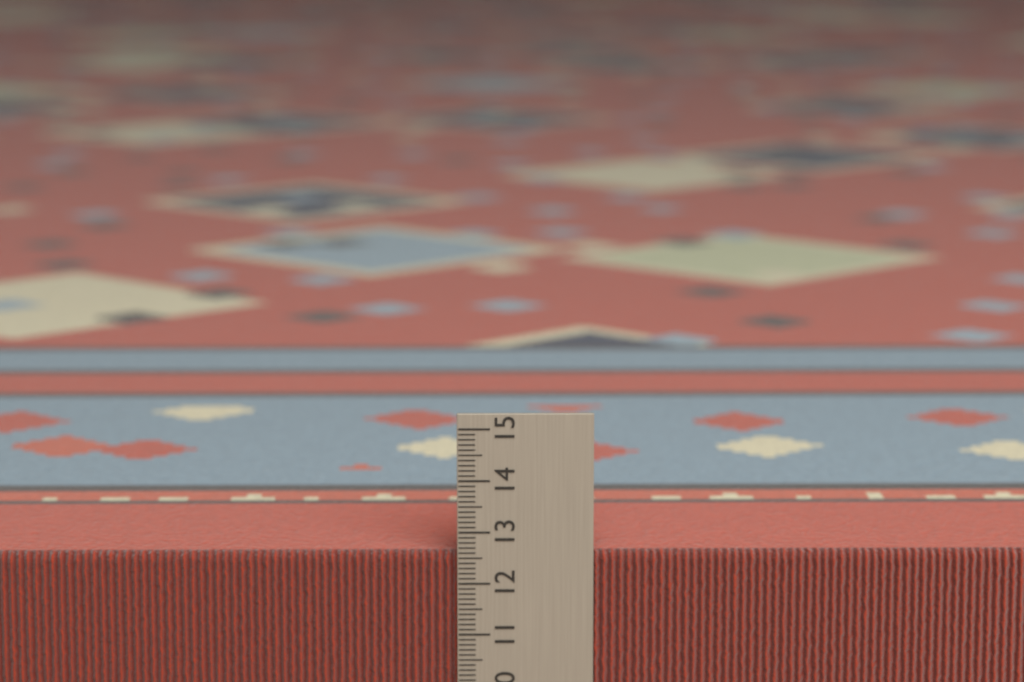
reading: 12.6 cm
